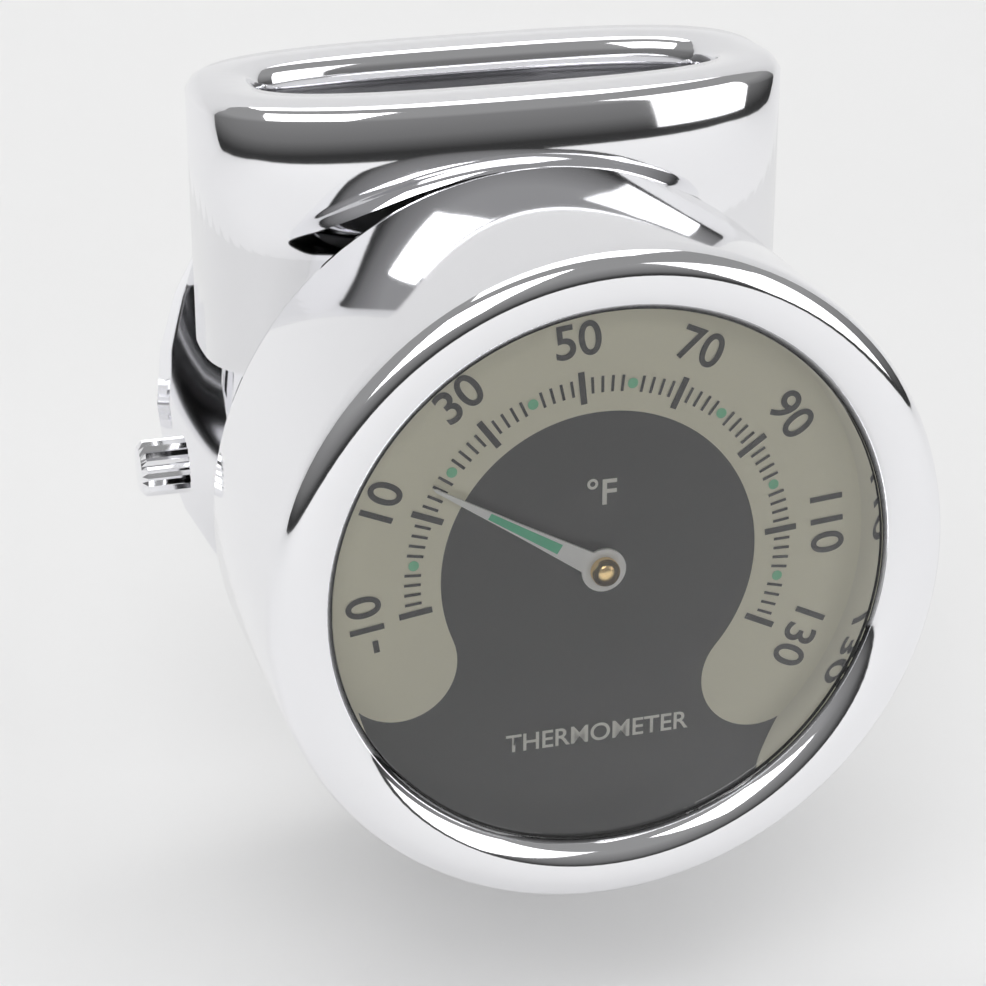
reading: 16 °F
